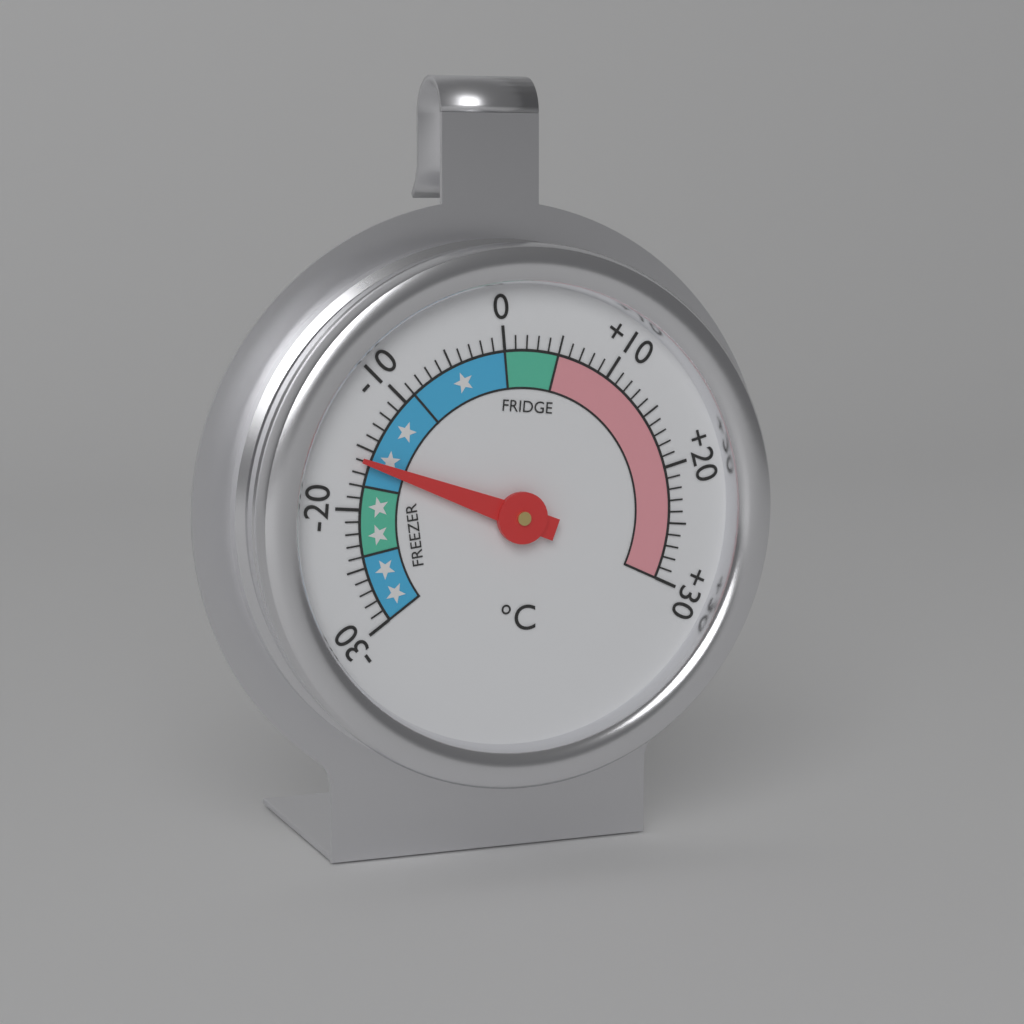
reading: -16 °C
